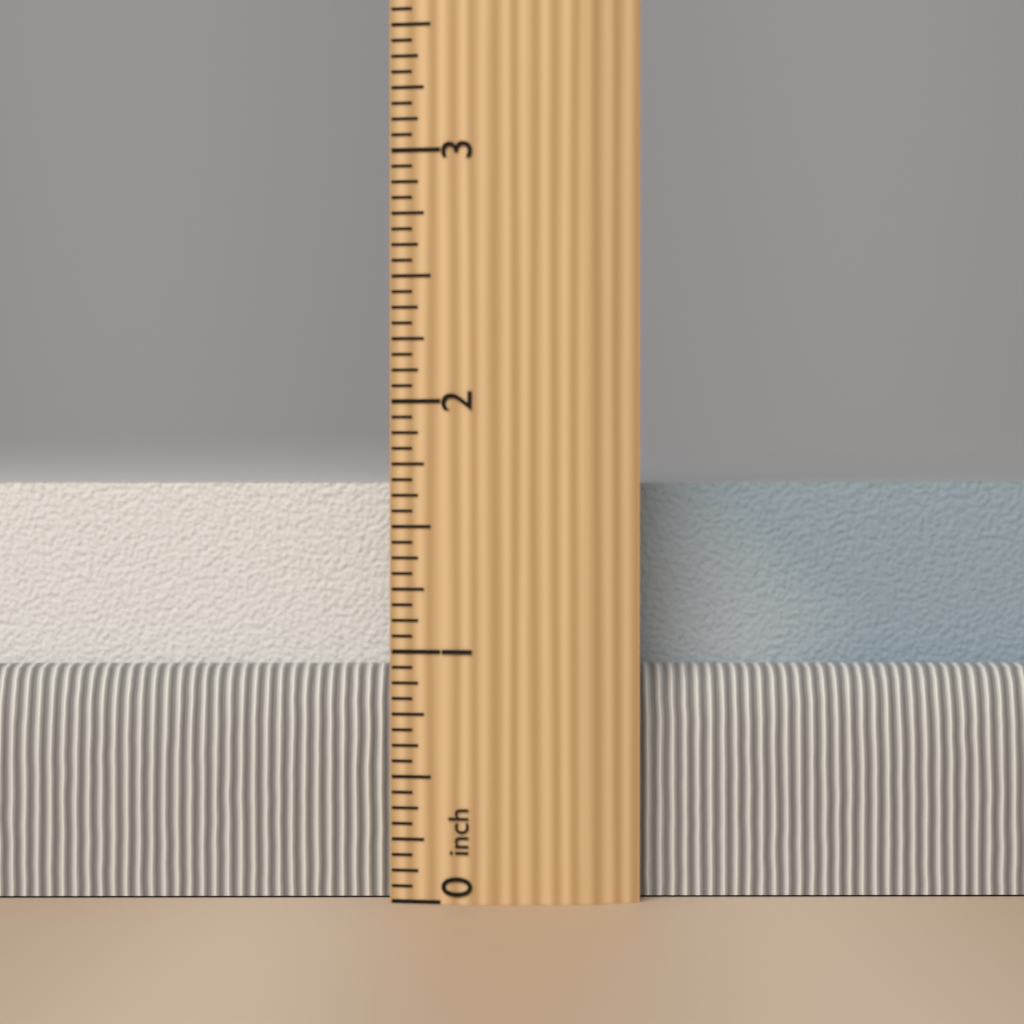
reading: 1.6875 inch
